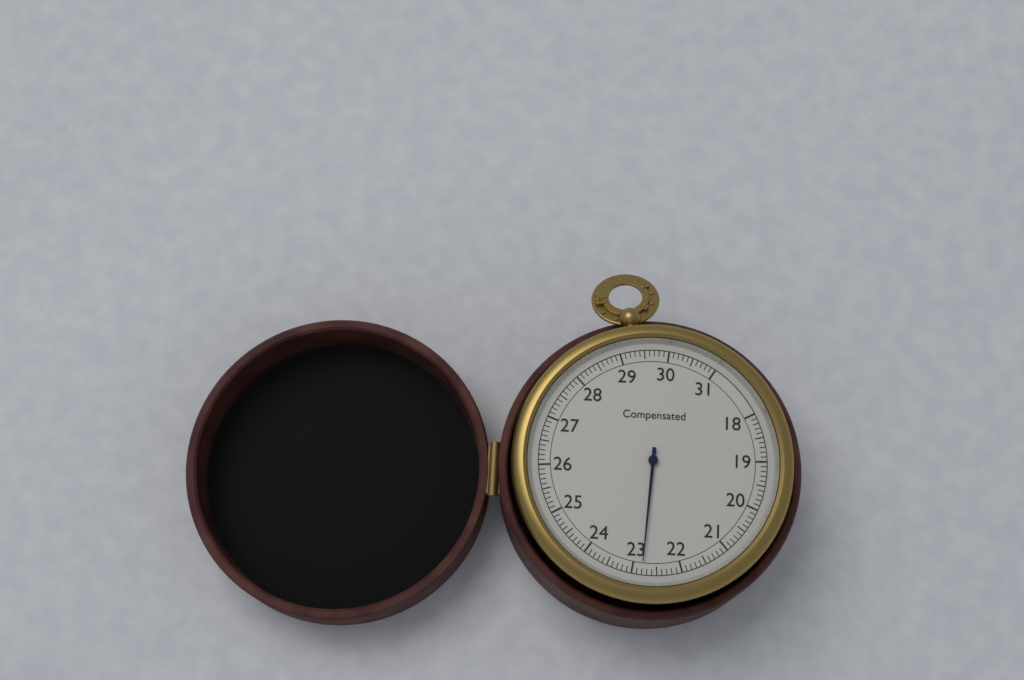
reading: 22.8 (no unit)
